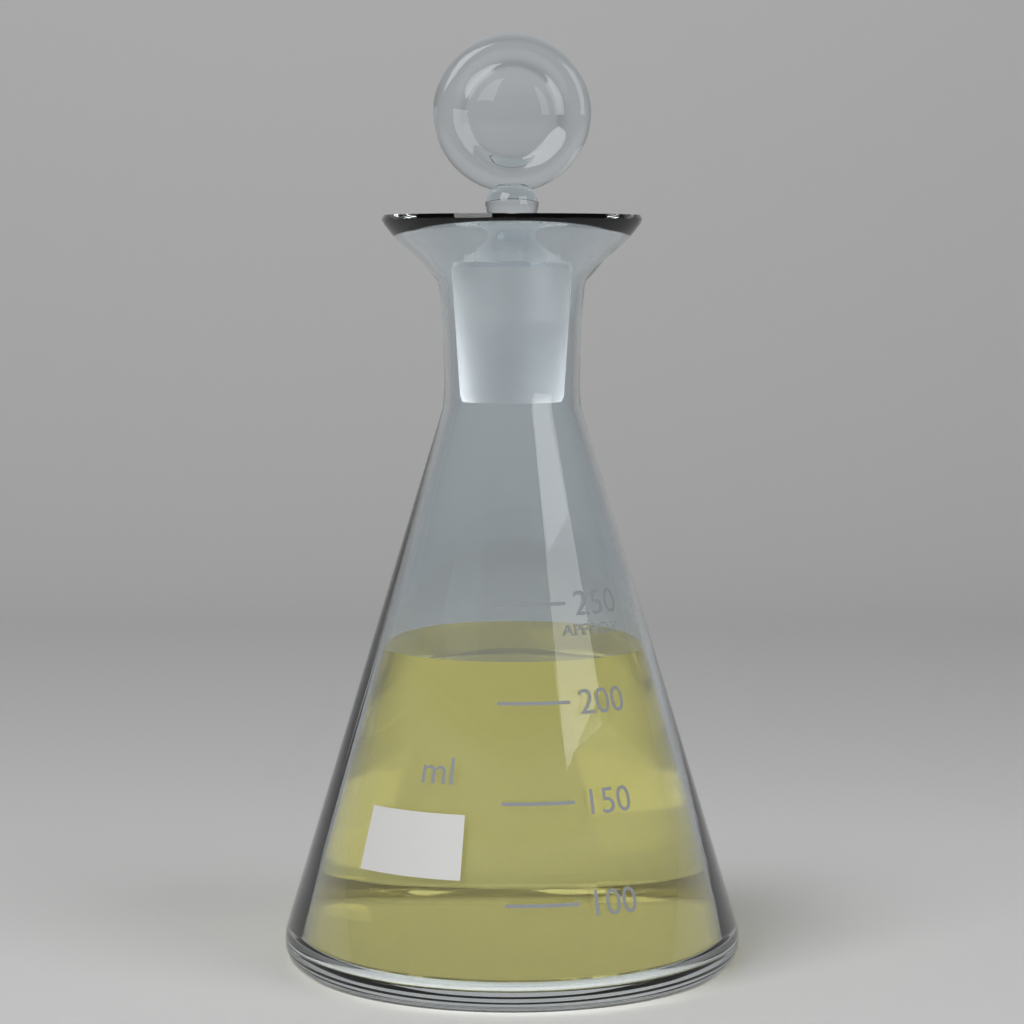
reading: 220 ml
